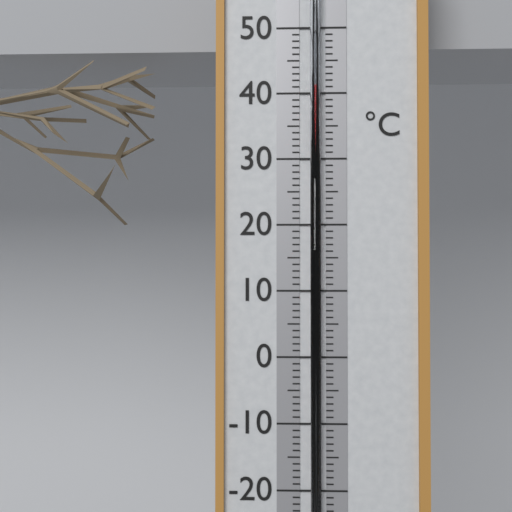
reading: 41 °C
